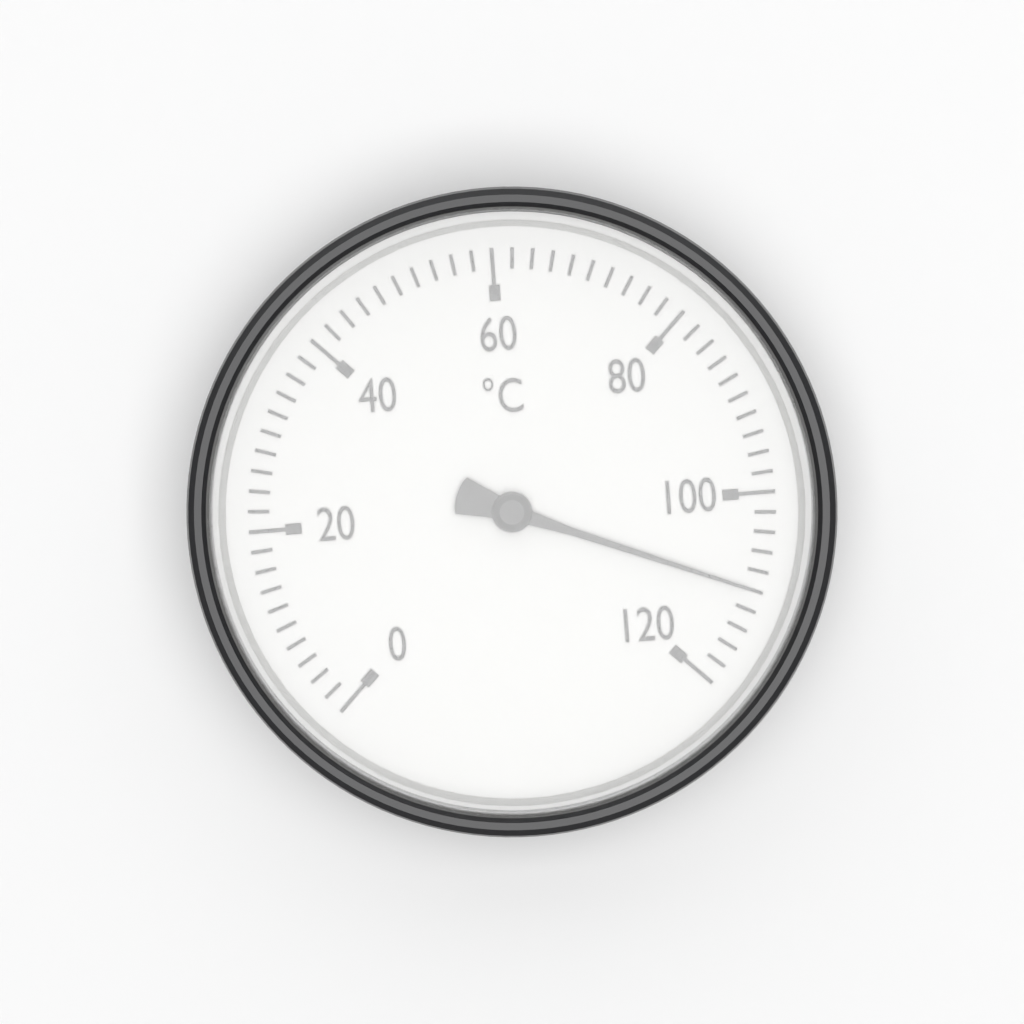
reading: 110 °C
